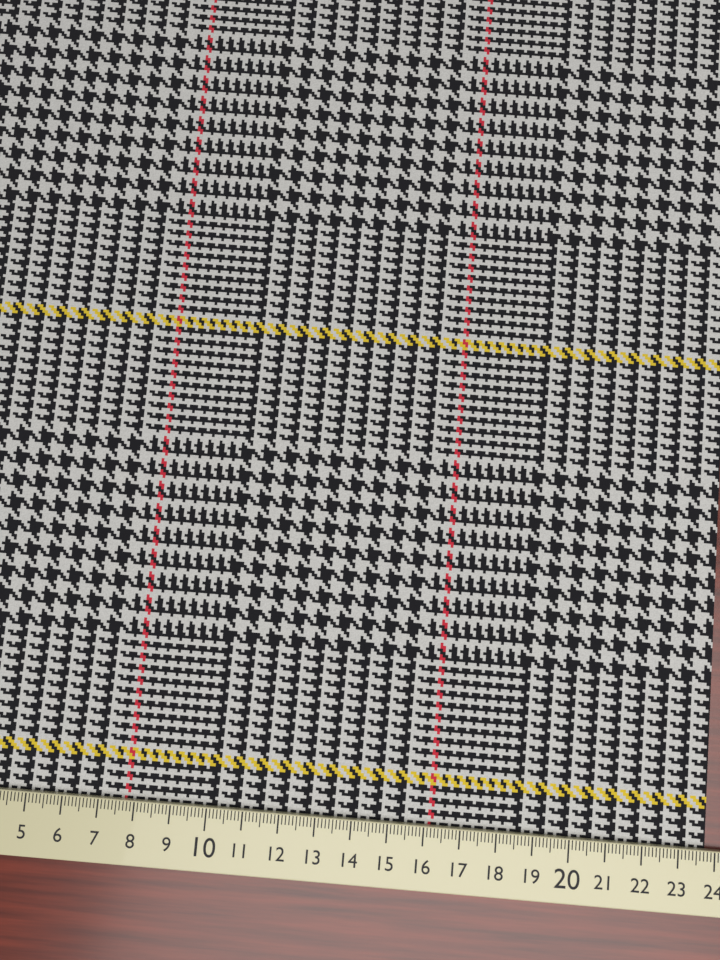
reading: 23.8 cm
